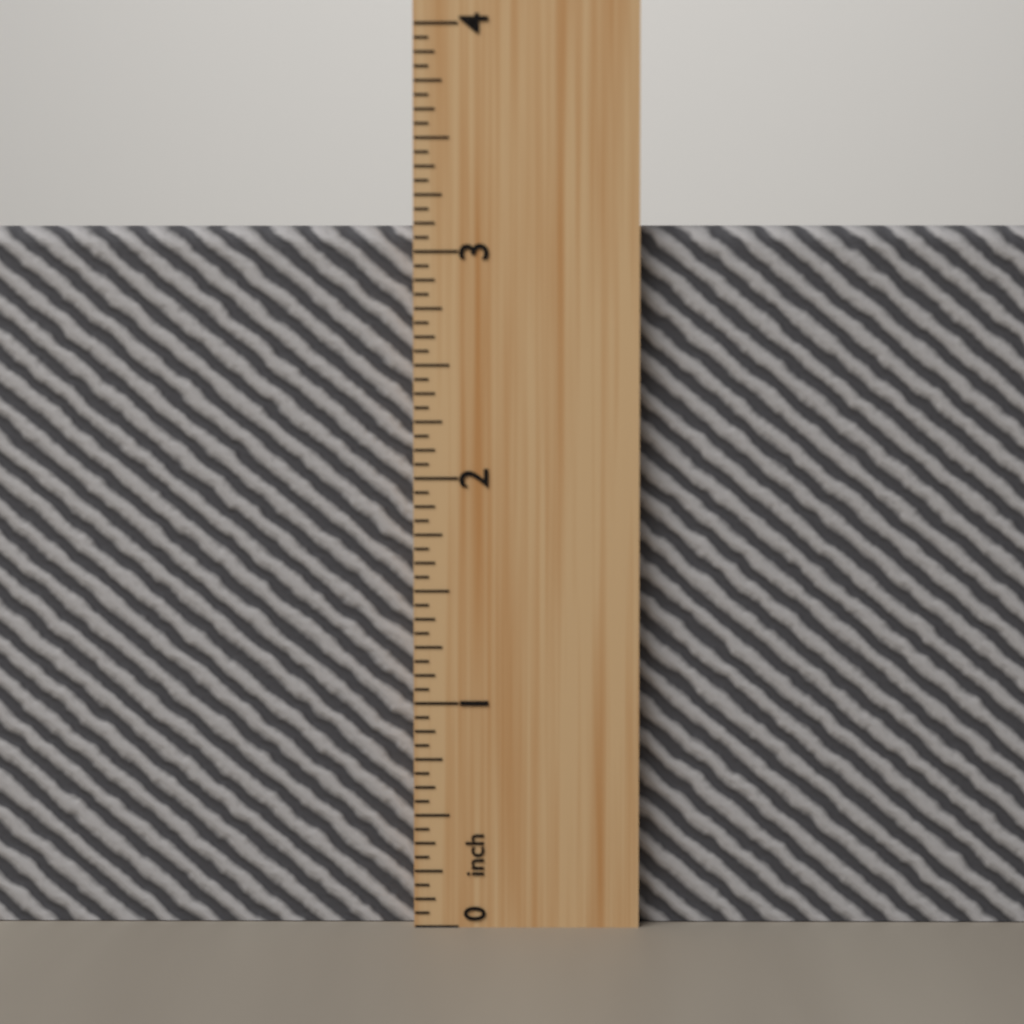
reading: 3.1250 inch
